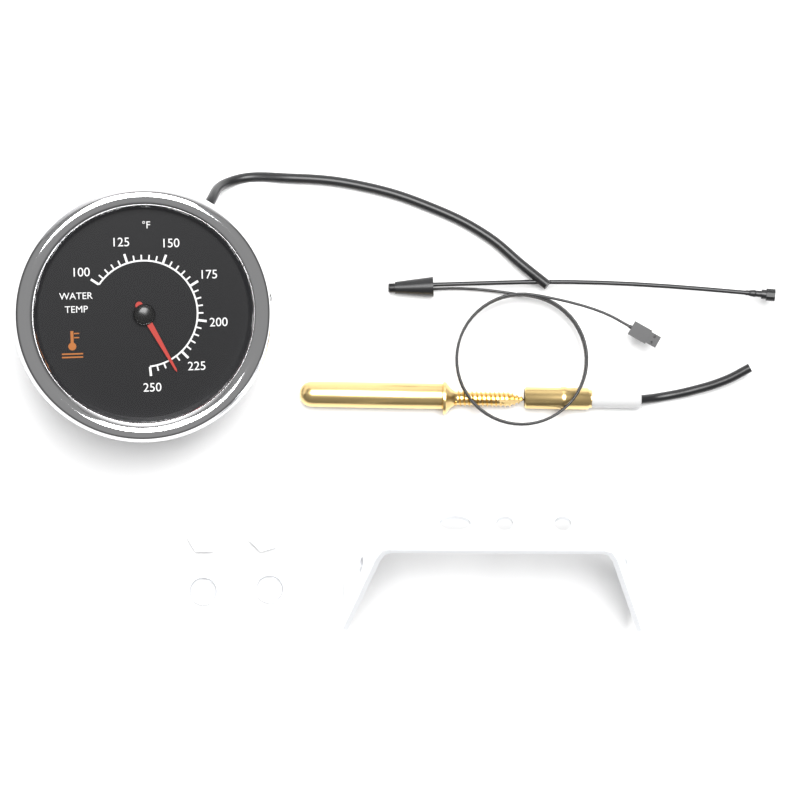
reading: 235 °F
